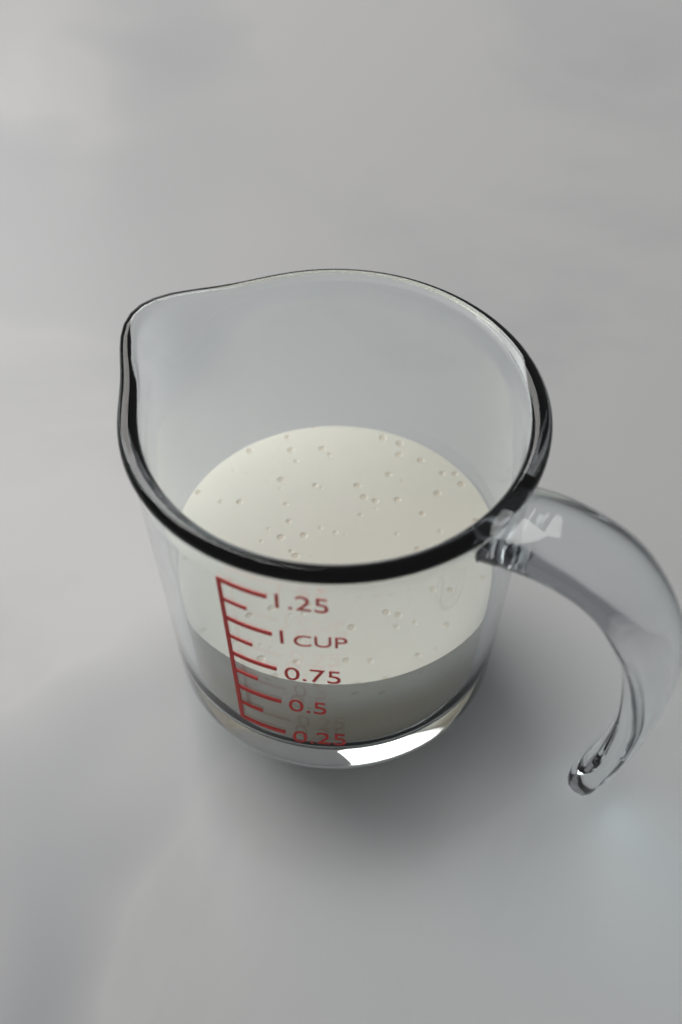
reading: 0.625 cup
